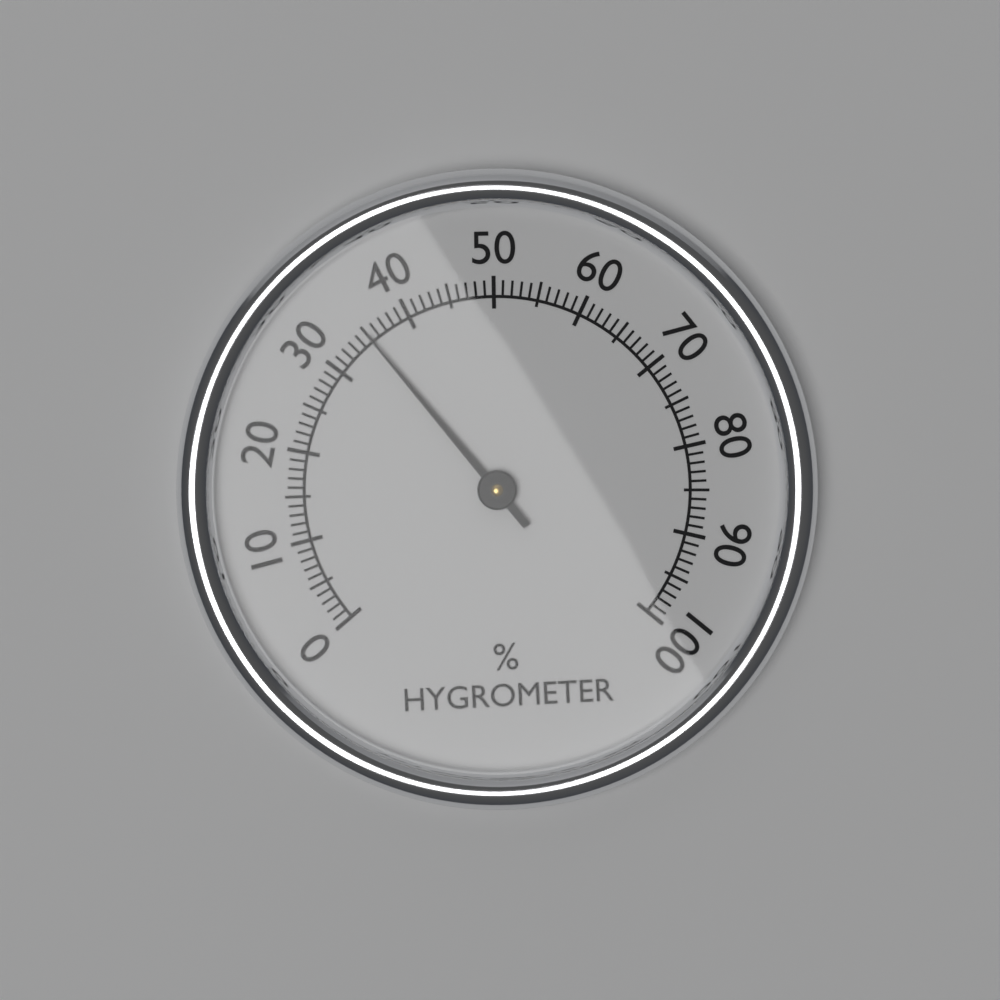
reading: 35 %
